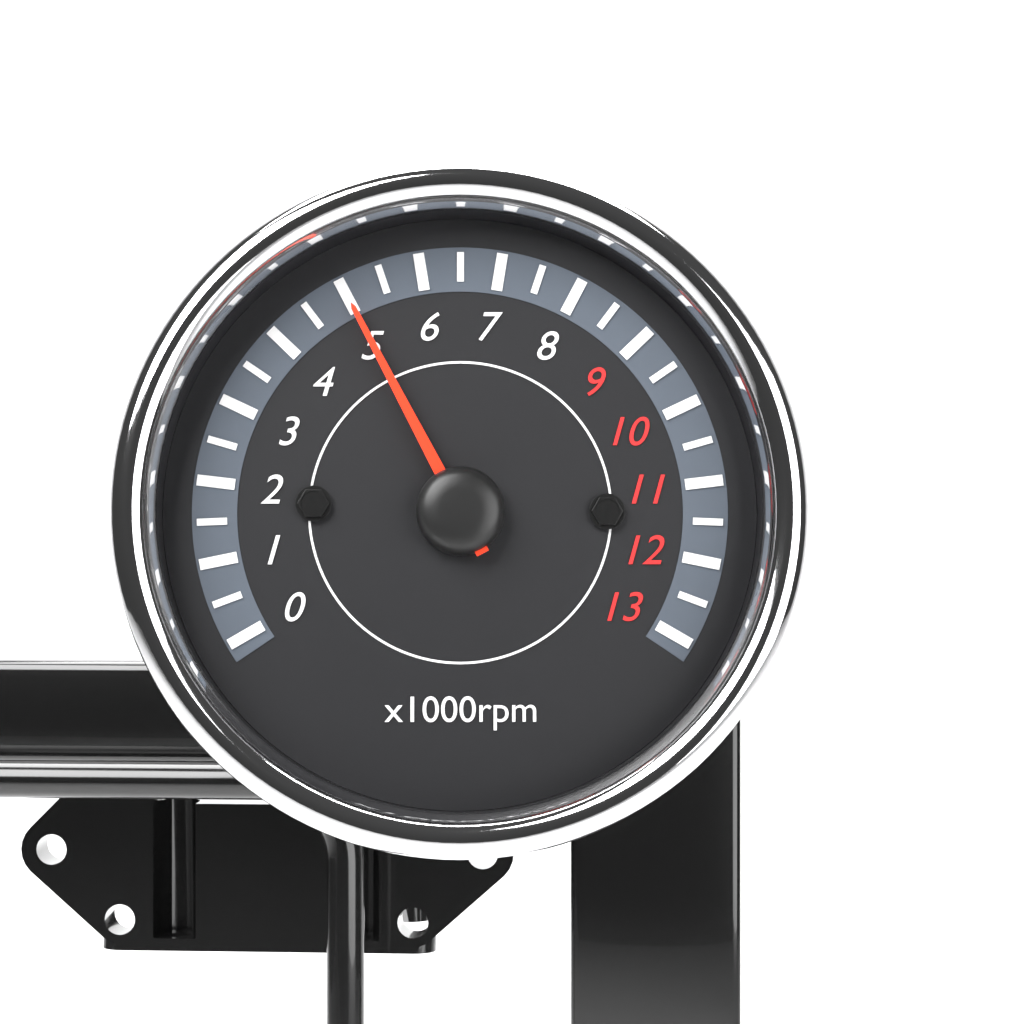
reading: 5000 rpm
